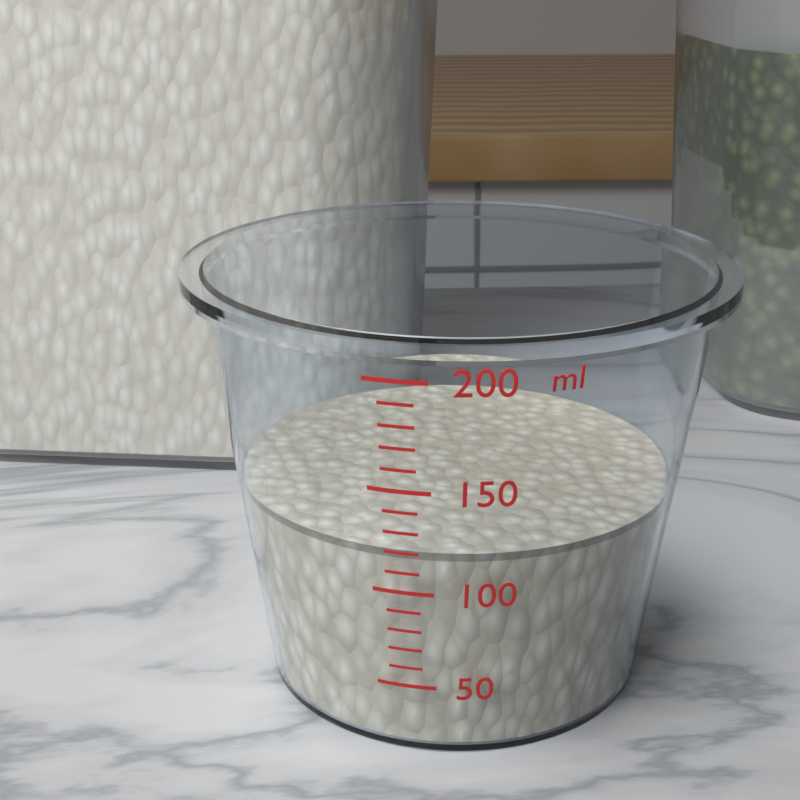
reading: 120 ml
